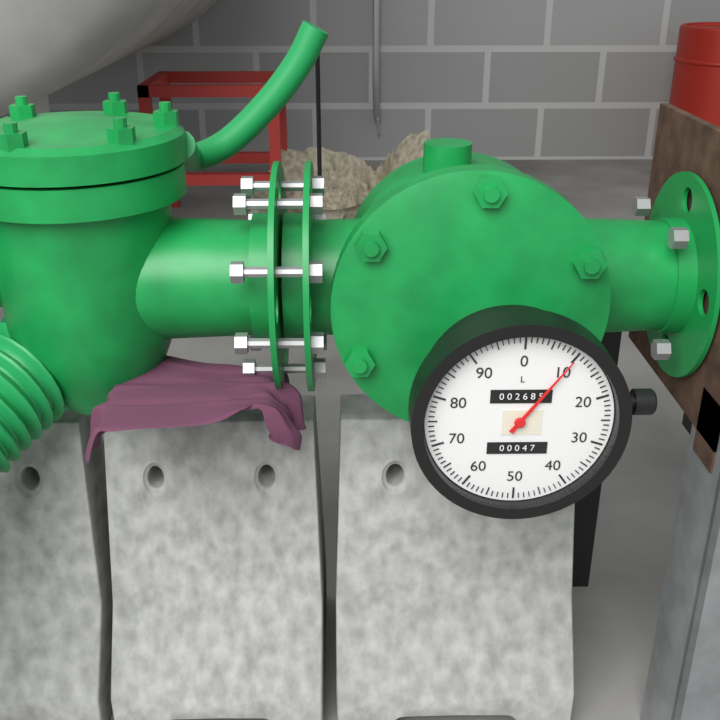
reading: 10 L
